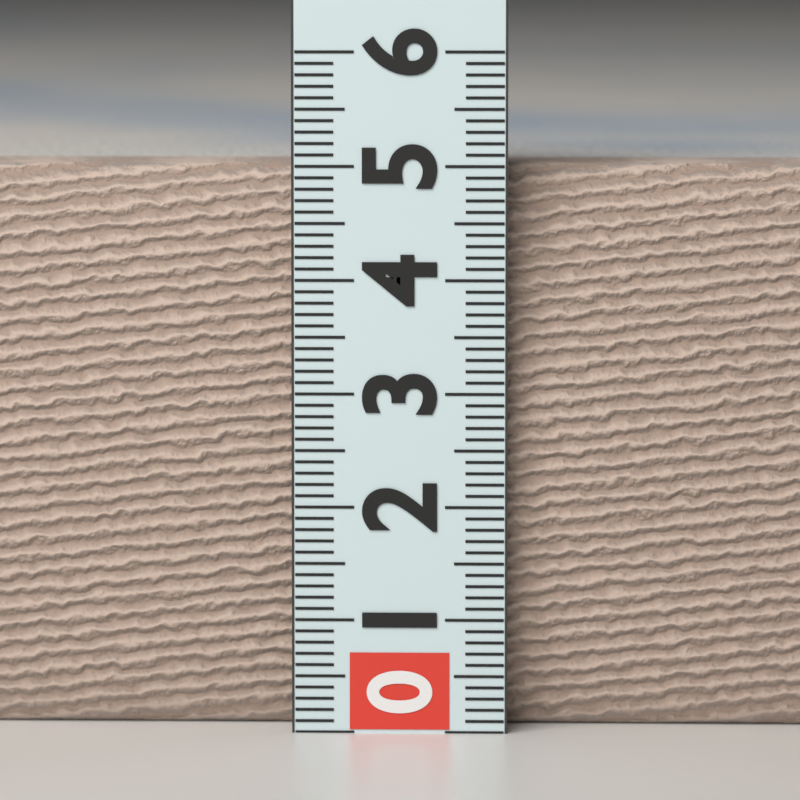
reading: 5.0 (no unit)
